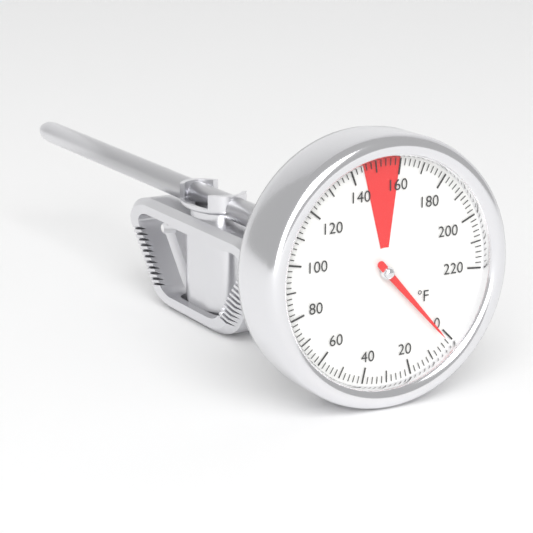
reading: 2 °F
